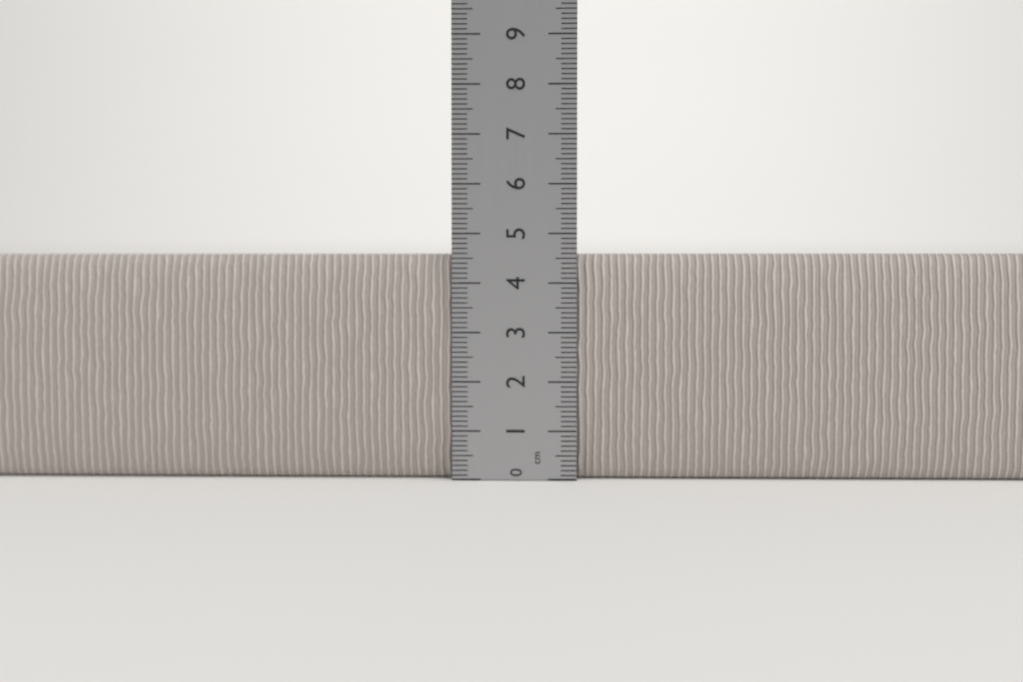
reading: 4.6 cm
